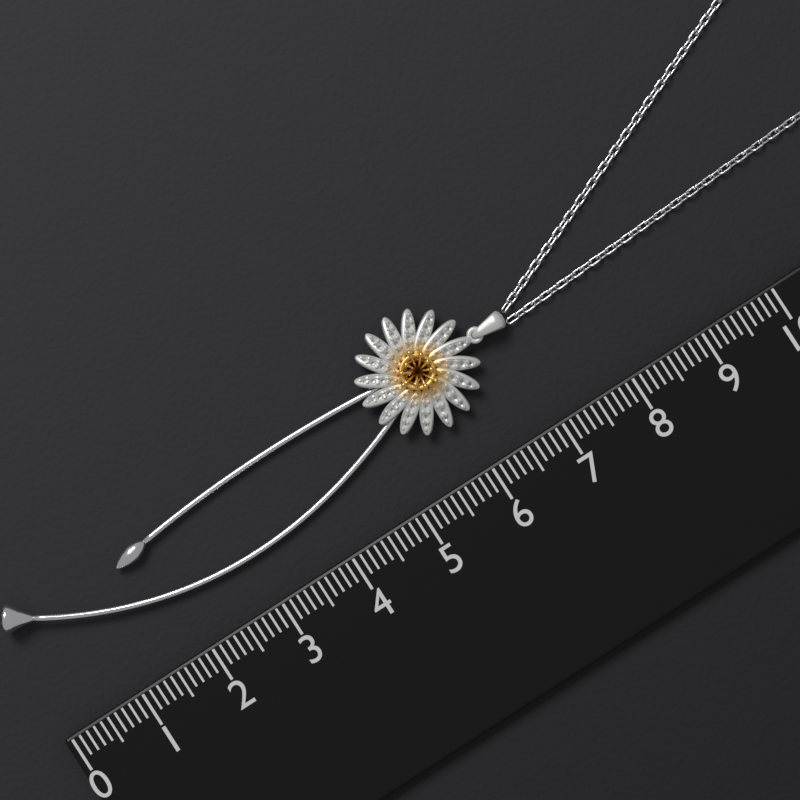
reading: 7.1 (no unit)
